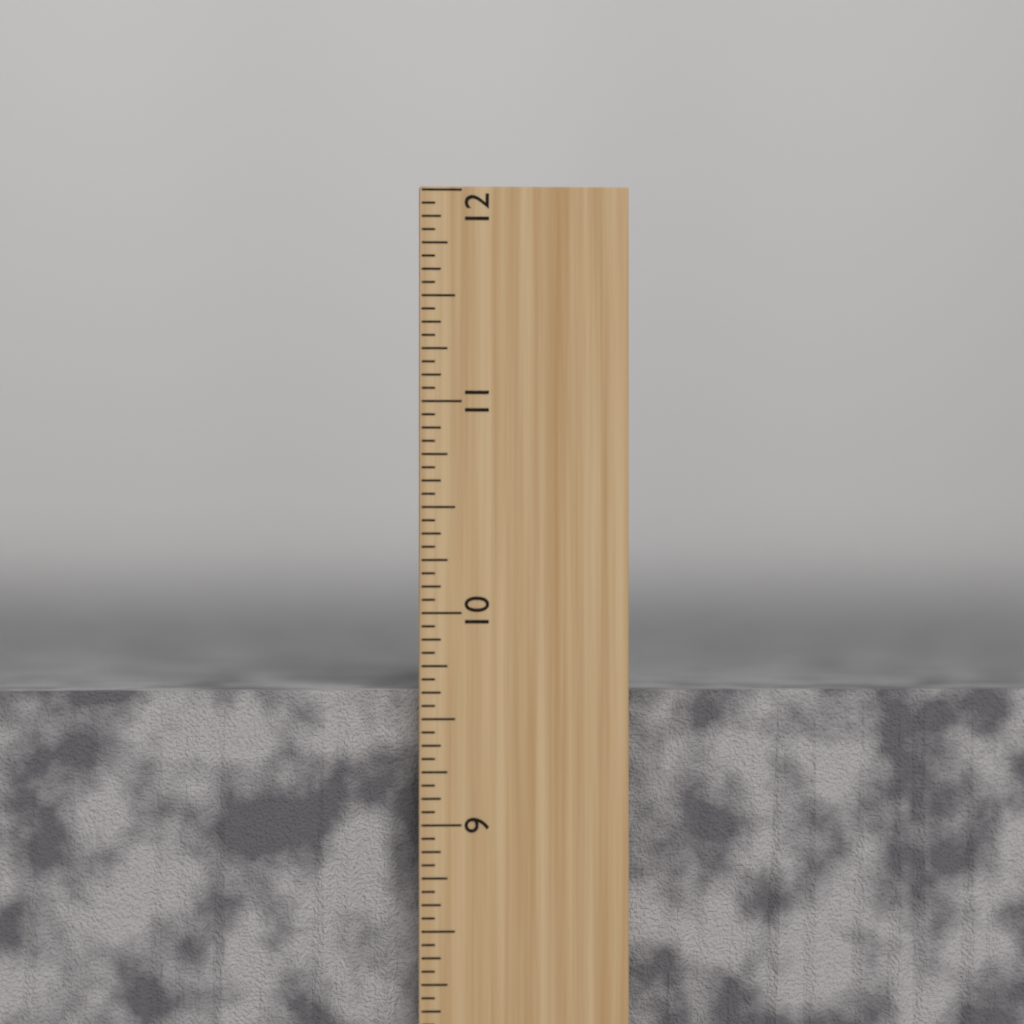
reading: 9.6250 inch
